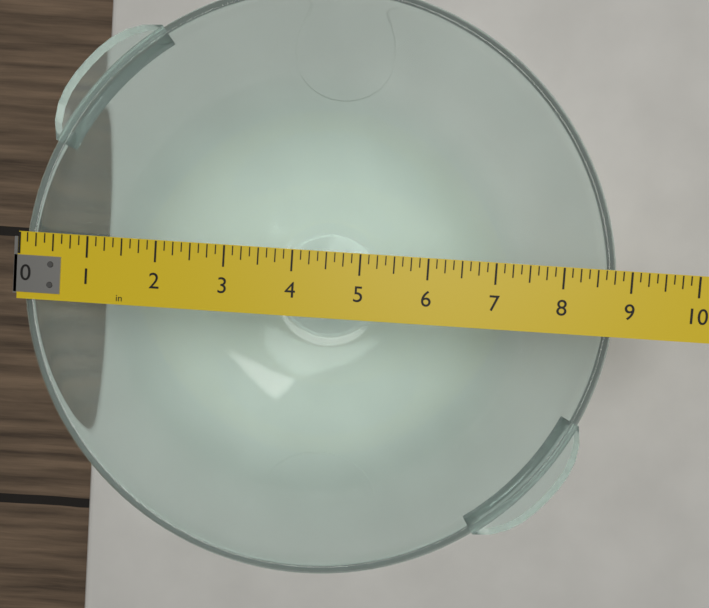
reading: 8.875 in
